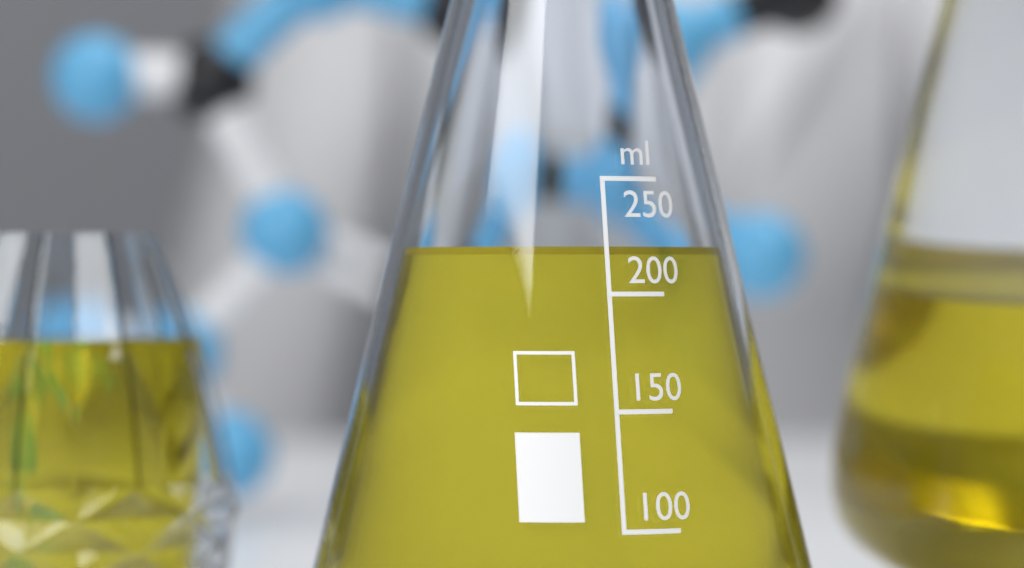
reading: 220 ml
